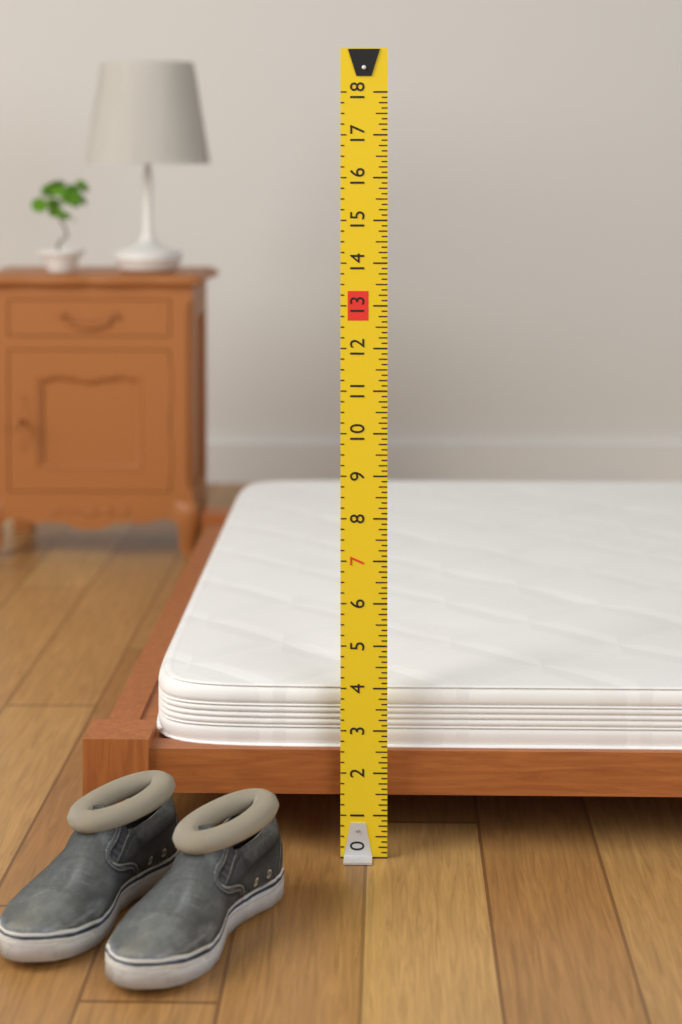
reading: 3.875 (no unit)
